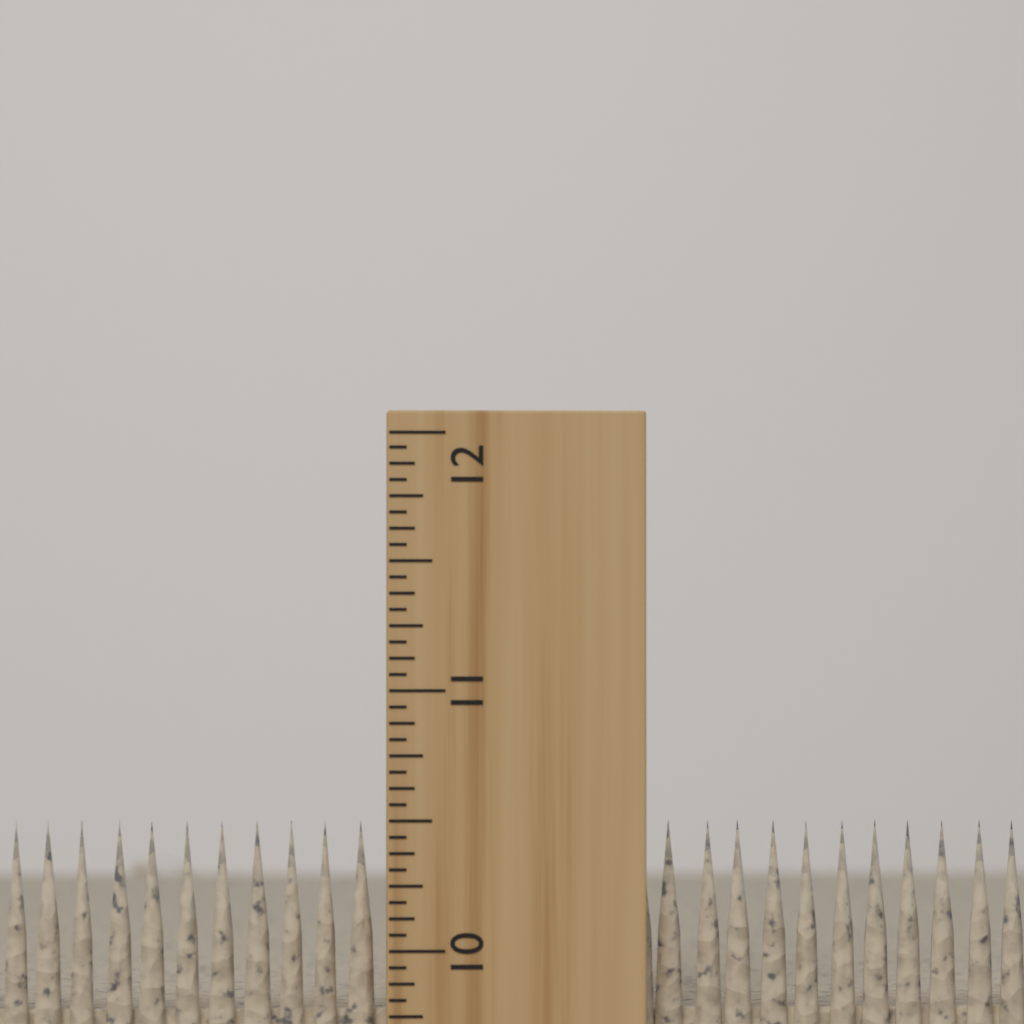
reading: 10.5000 inch
